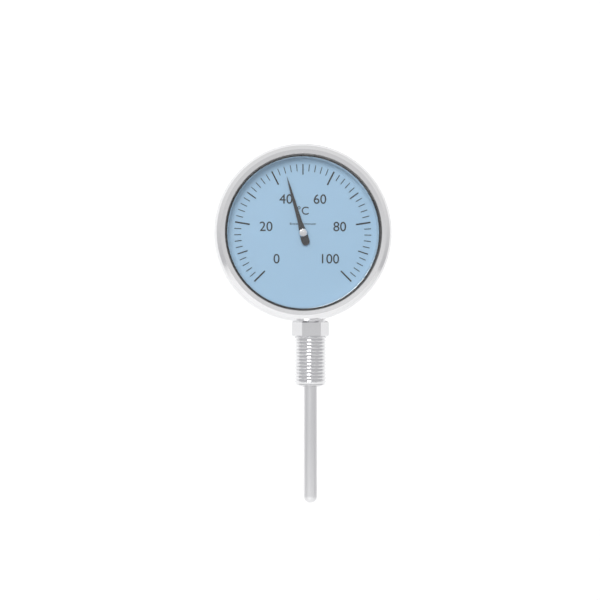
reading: 44 °C
